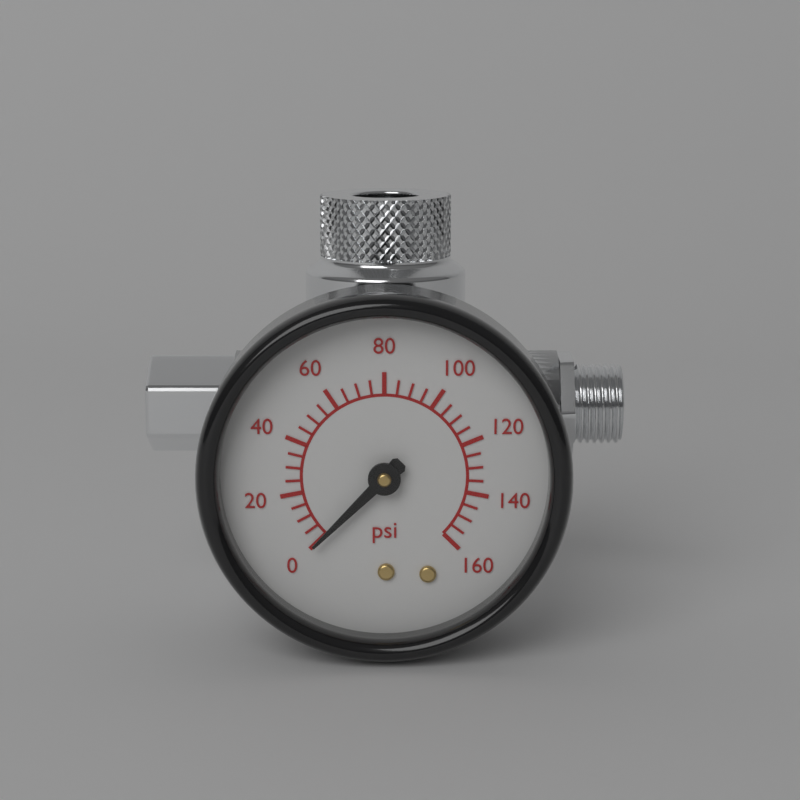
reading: 0 psi
